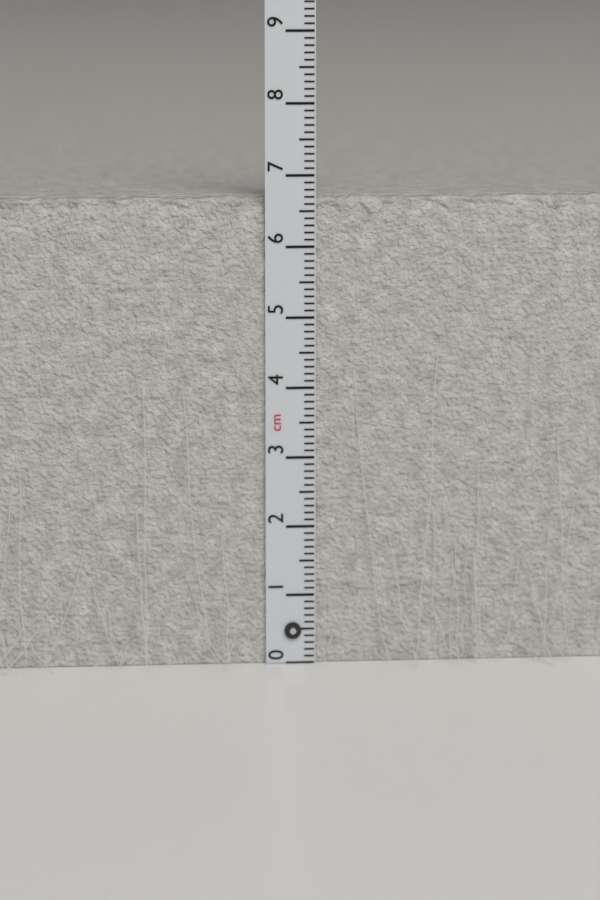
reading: 6.7 cm
